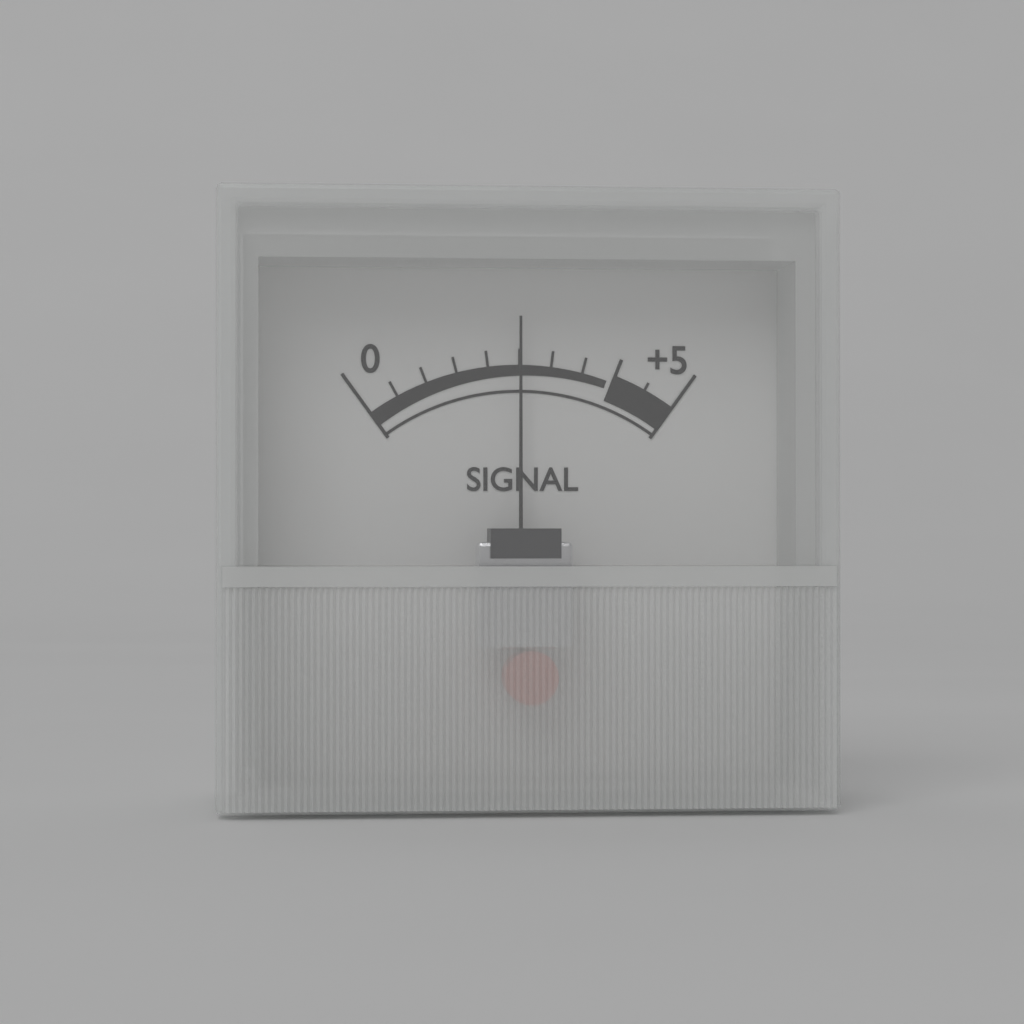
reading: 2.5 (no unit)
